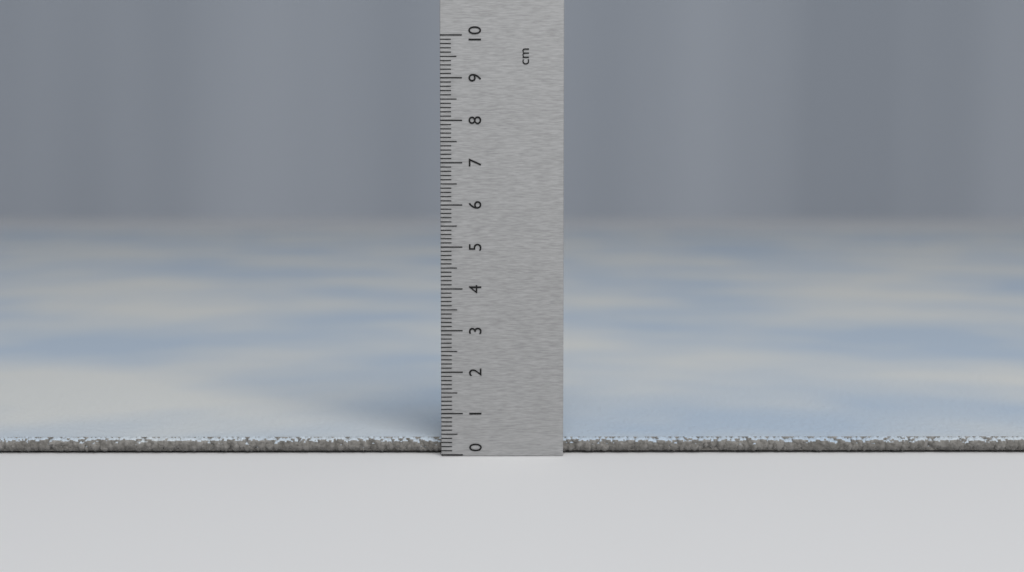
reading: 0.4 cm
